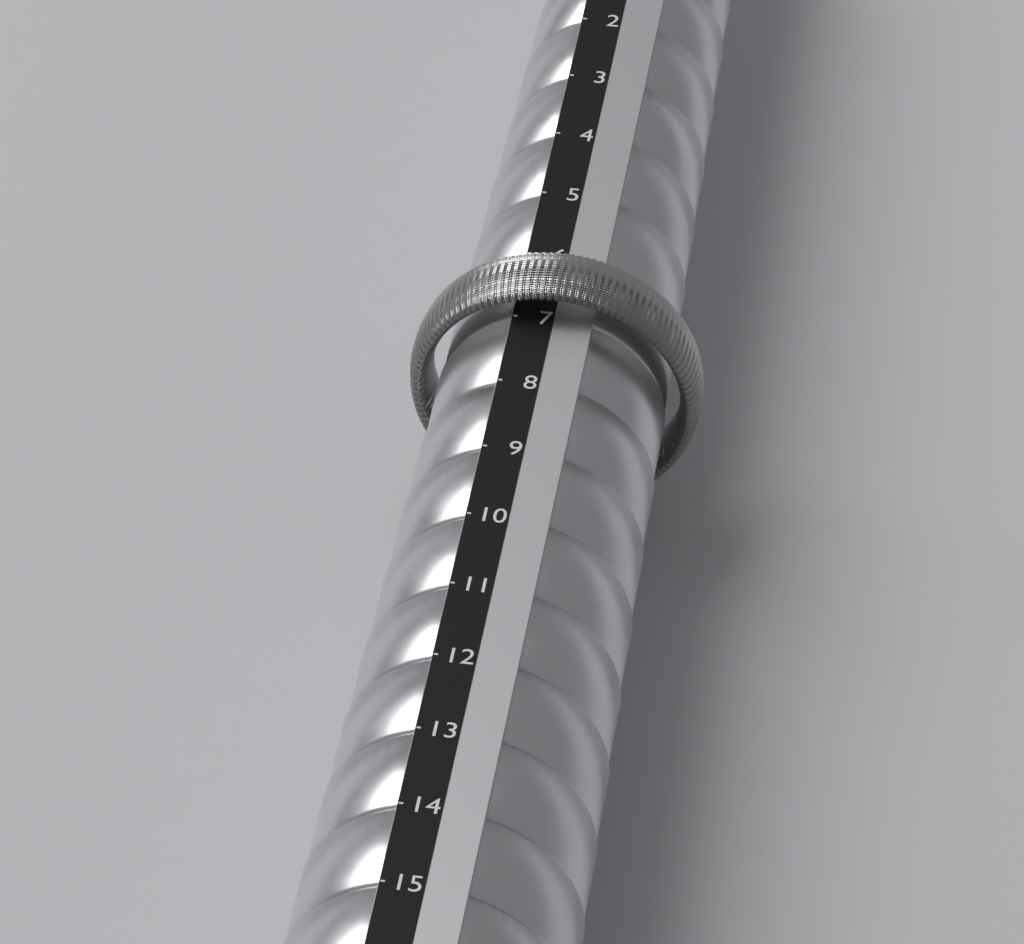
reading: 7 (no unit)
